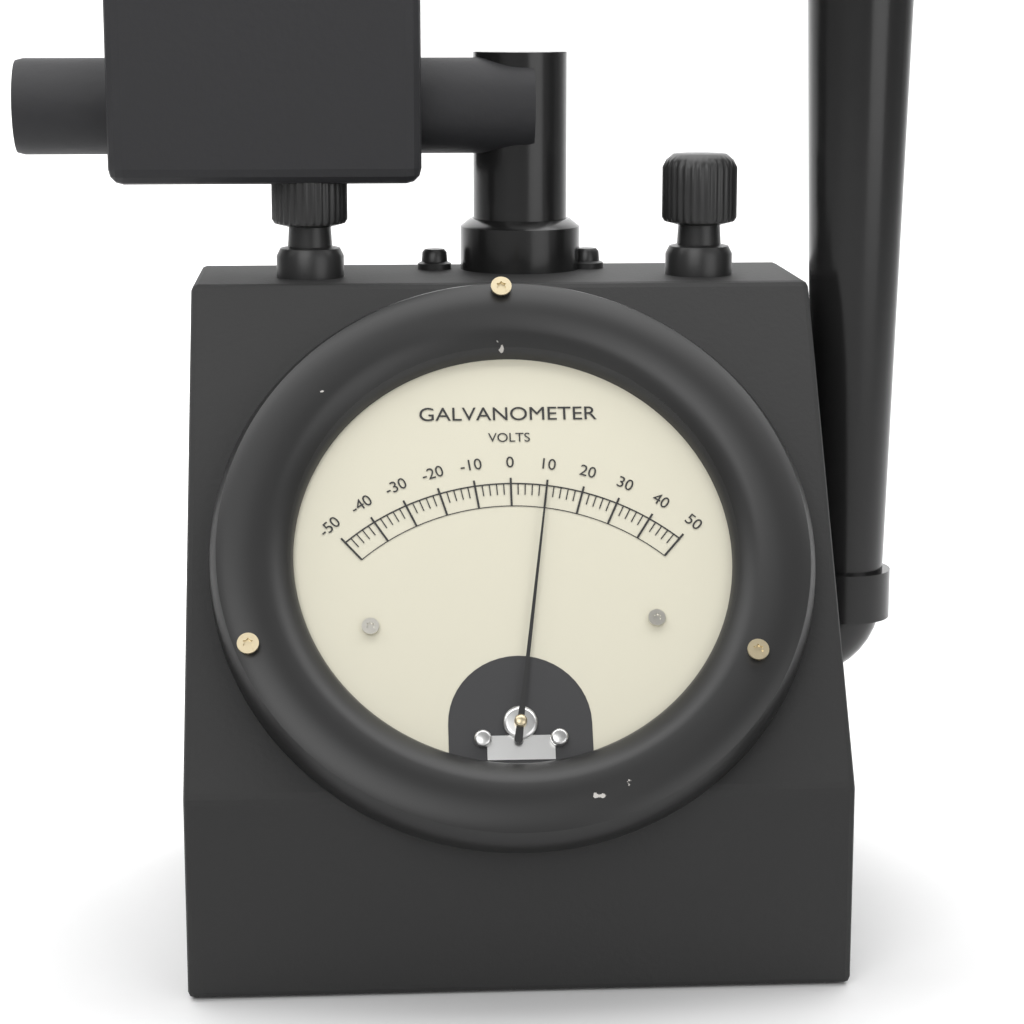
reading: 10 V
